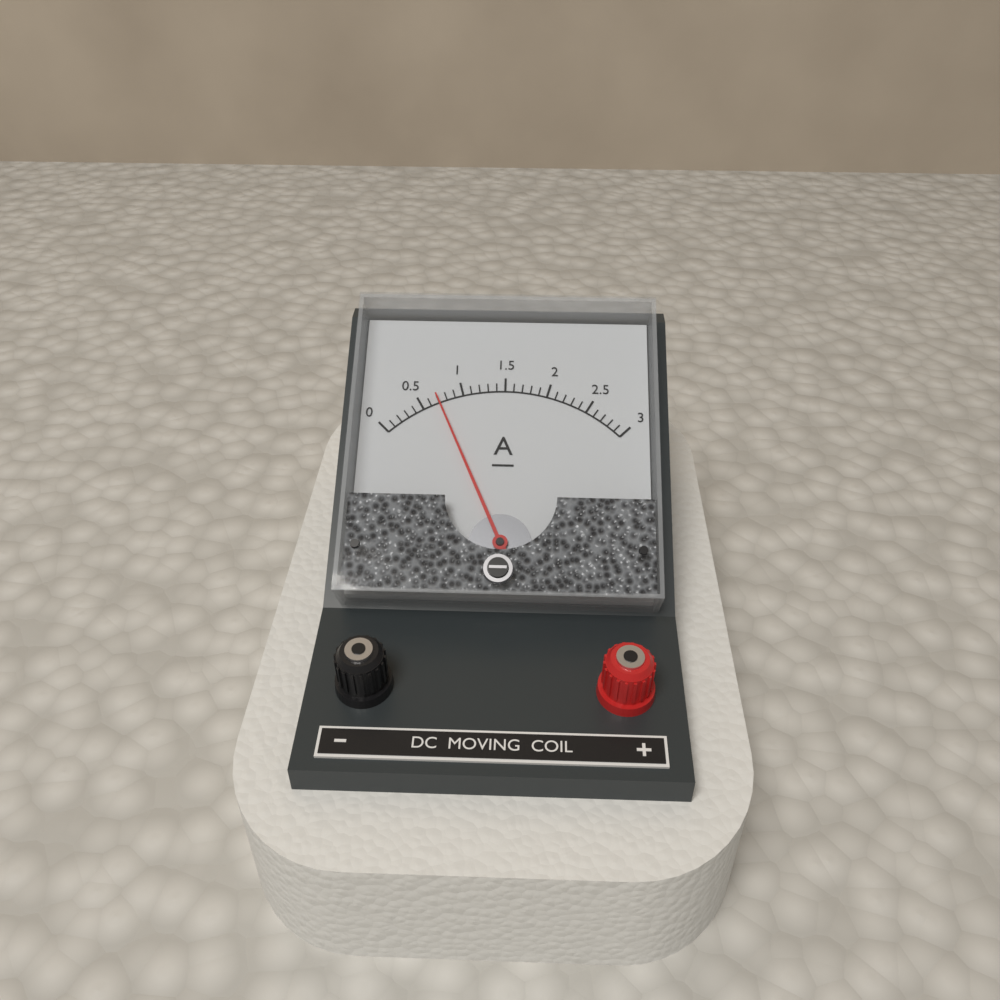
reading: 0.7 A
